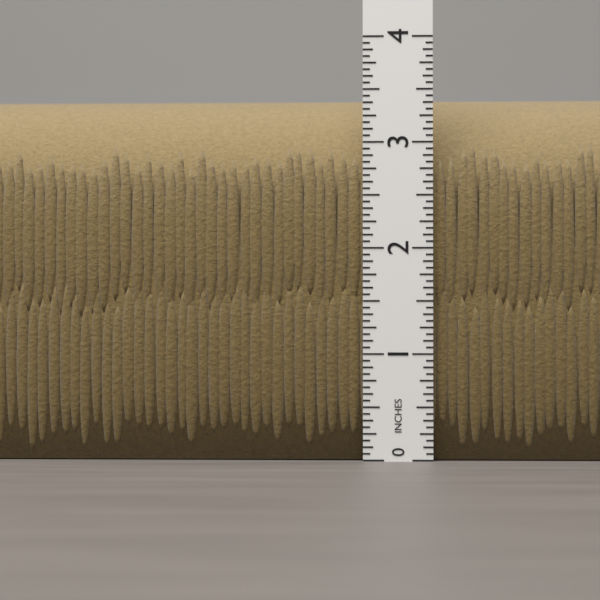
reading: 3.6250 in
